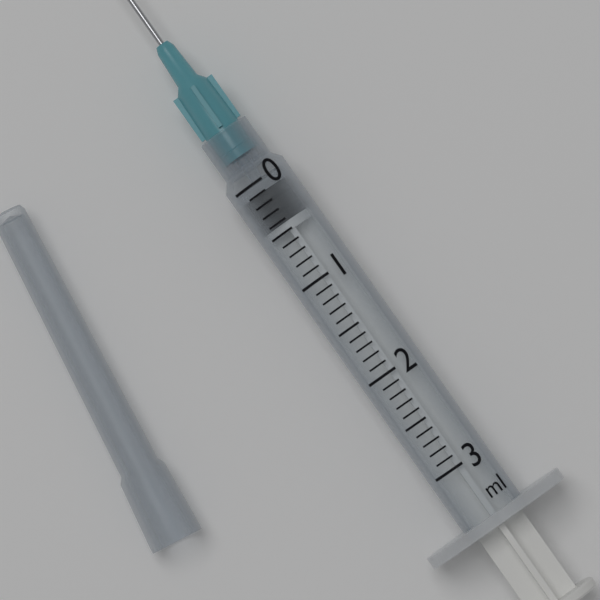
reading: 0.1 ml
